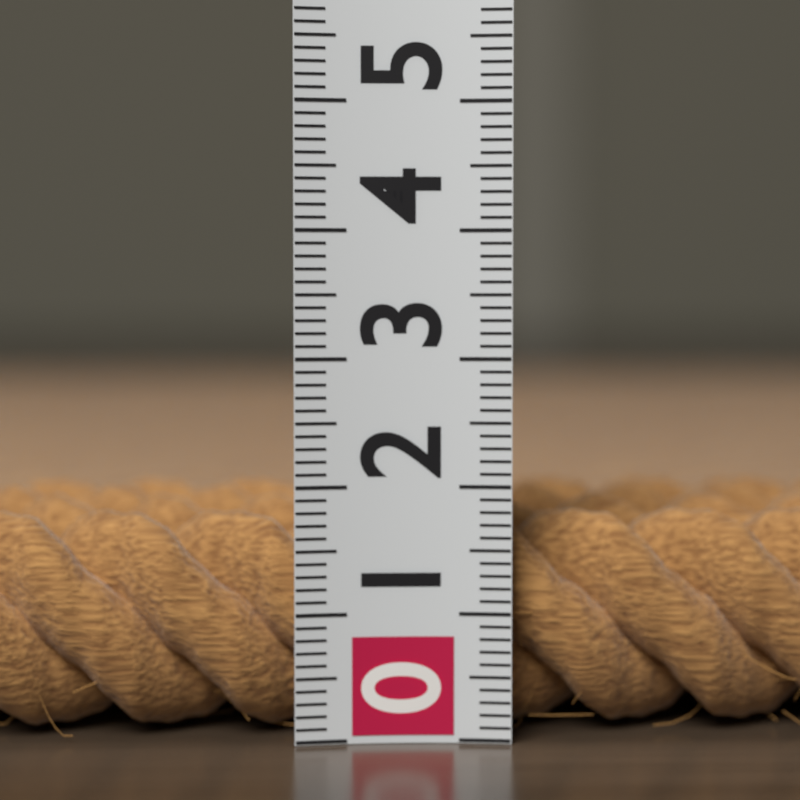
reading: 1.8 (no unit)
